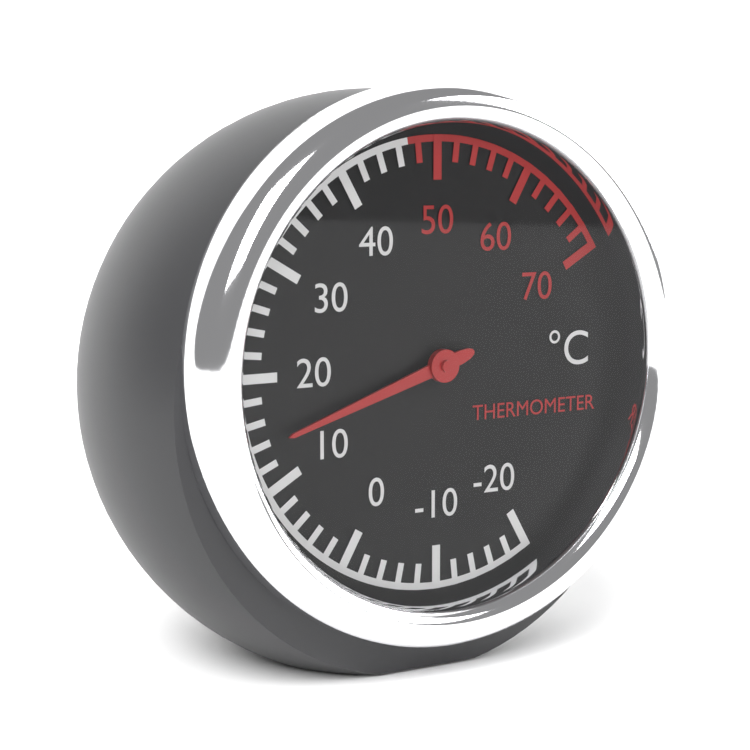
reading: 14 °C
